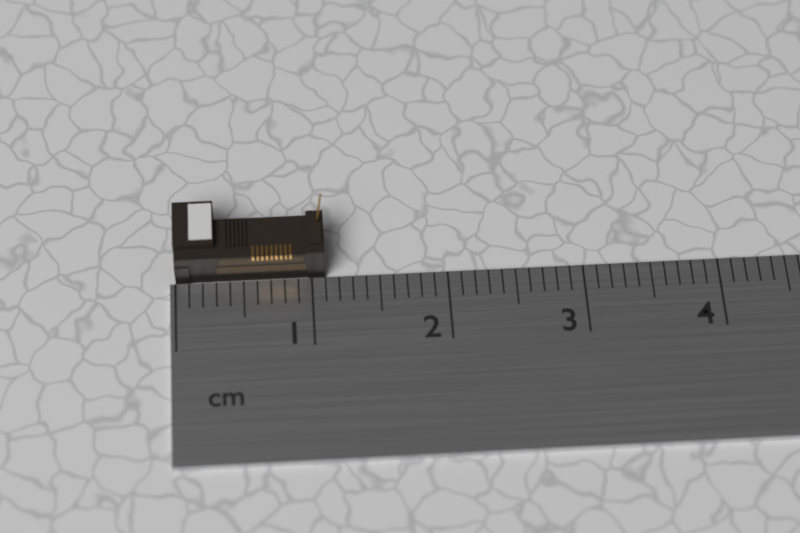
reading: 1.1 cm
